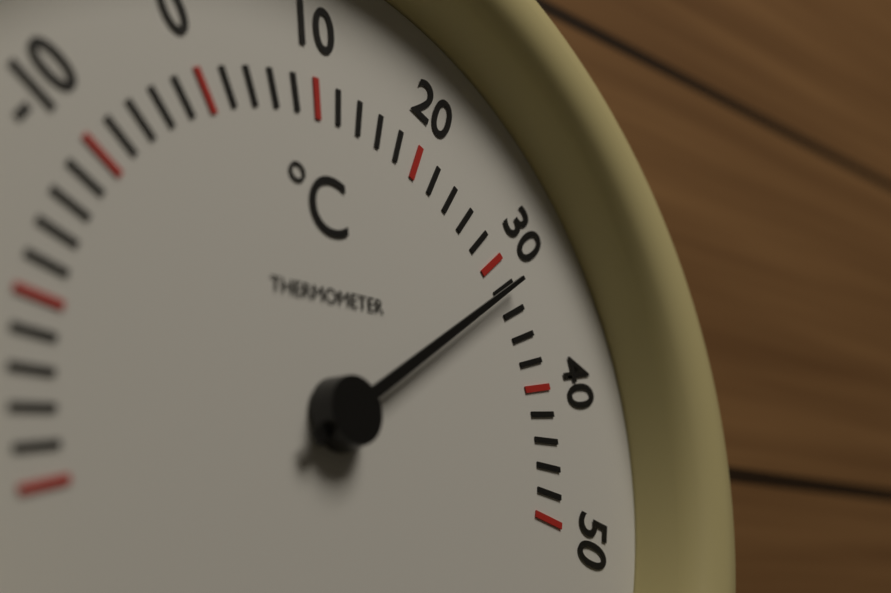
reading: 32 °C
